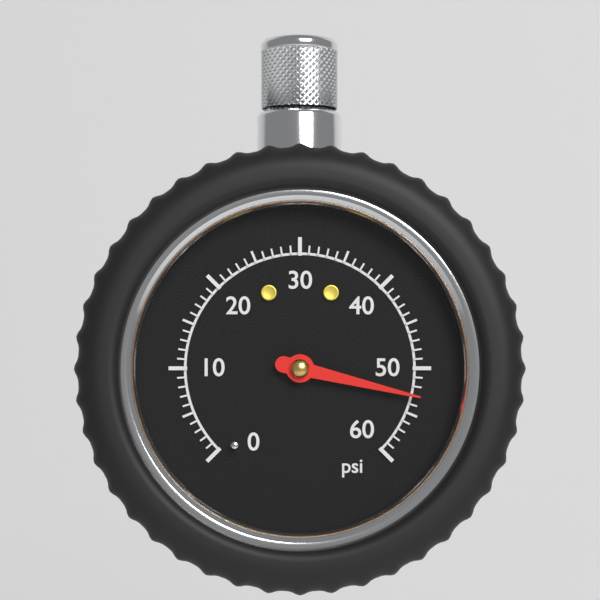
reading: 53 psi
